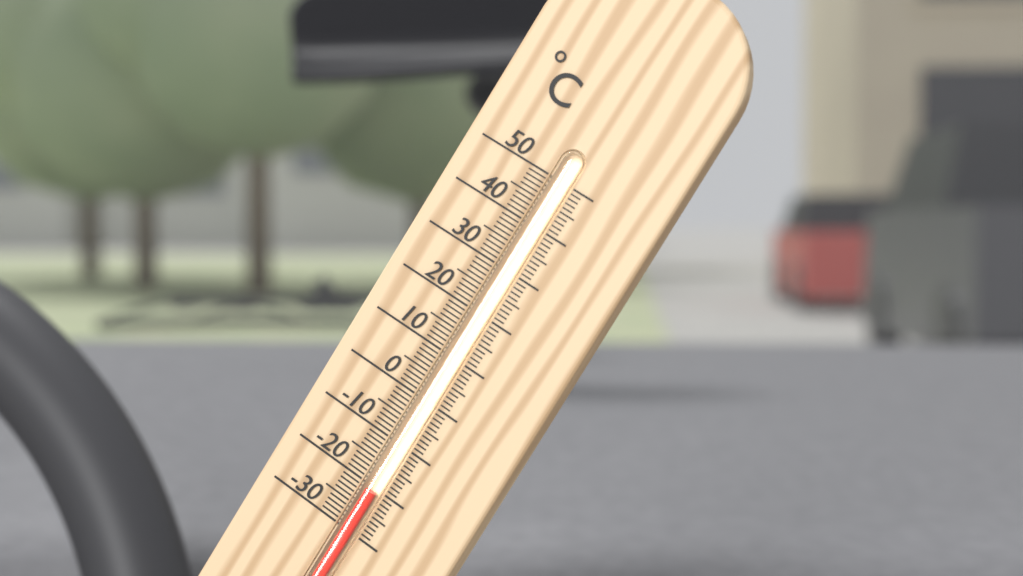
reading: -21 °C
